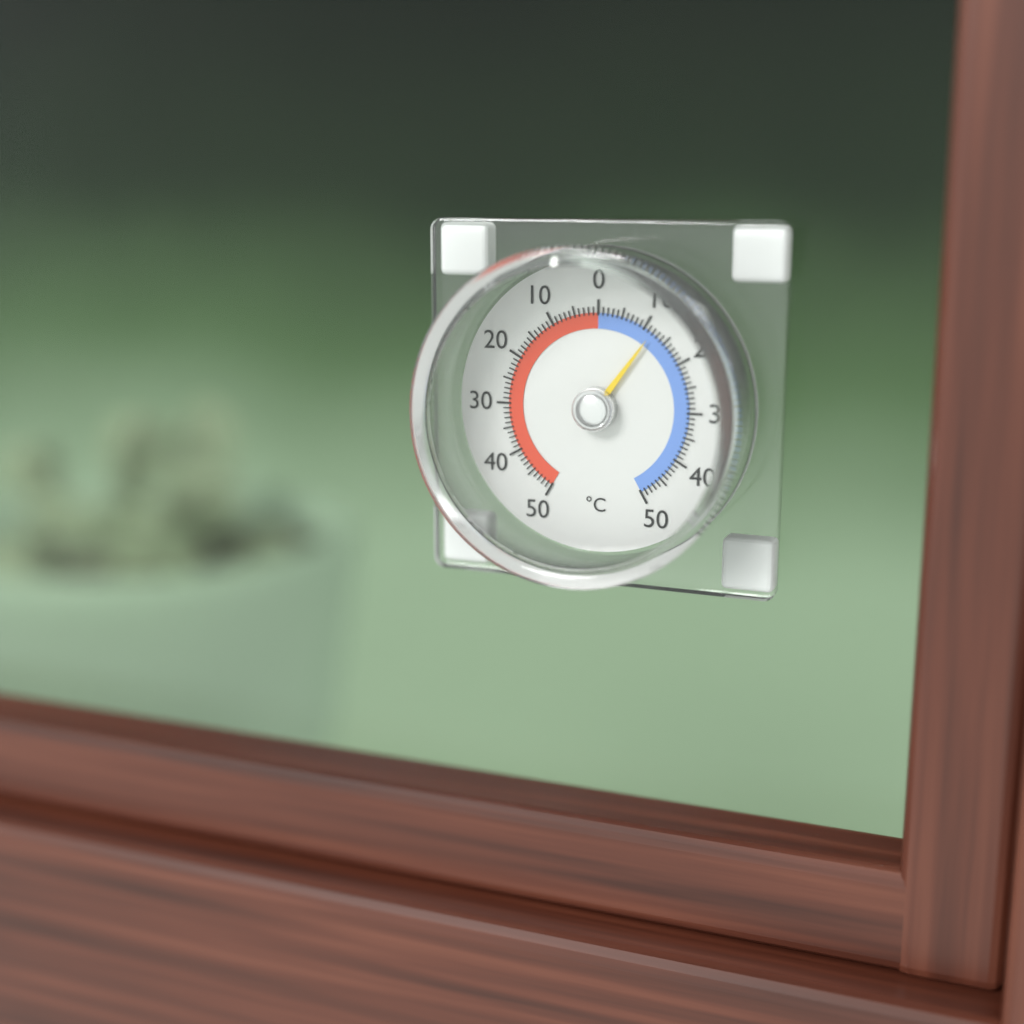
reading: -12 °C
